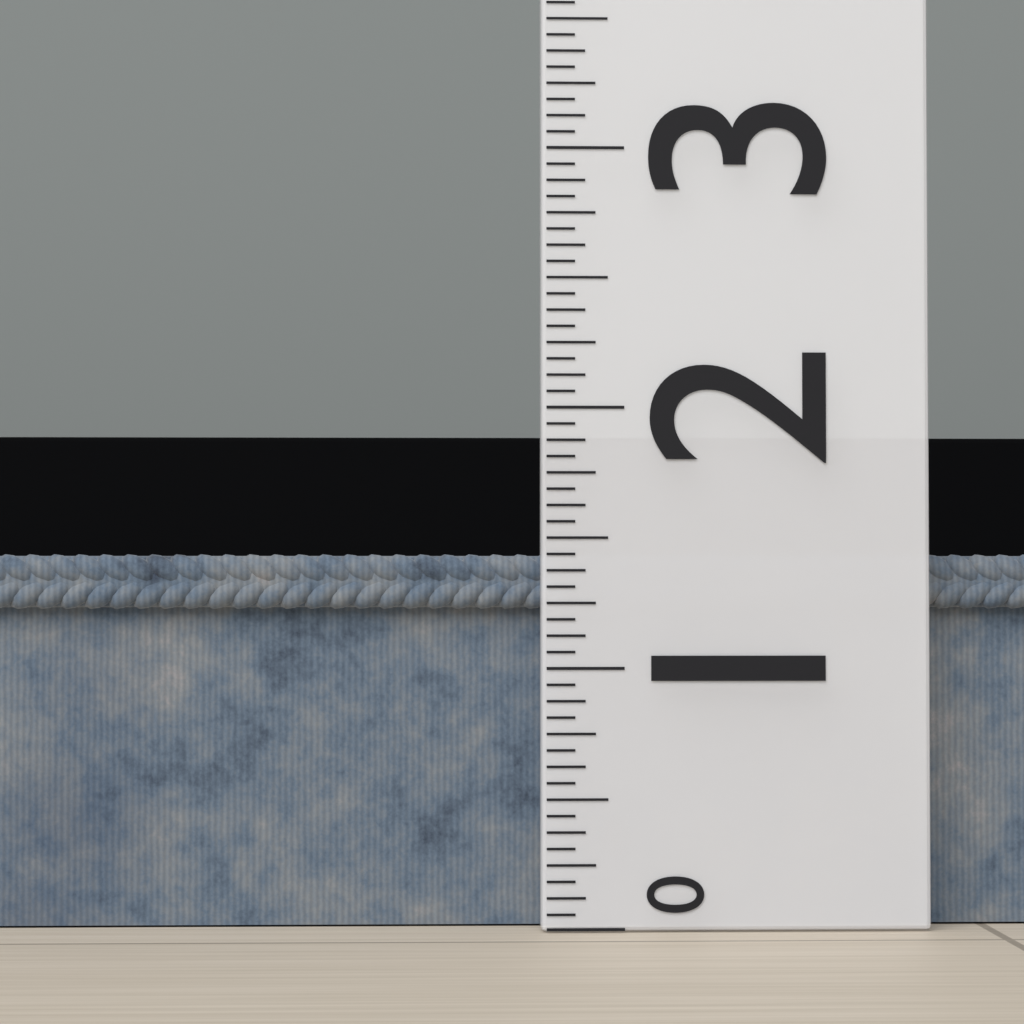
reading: 1.4375 (no unit)
